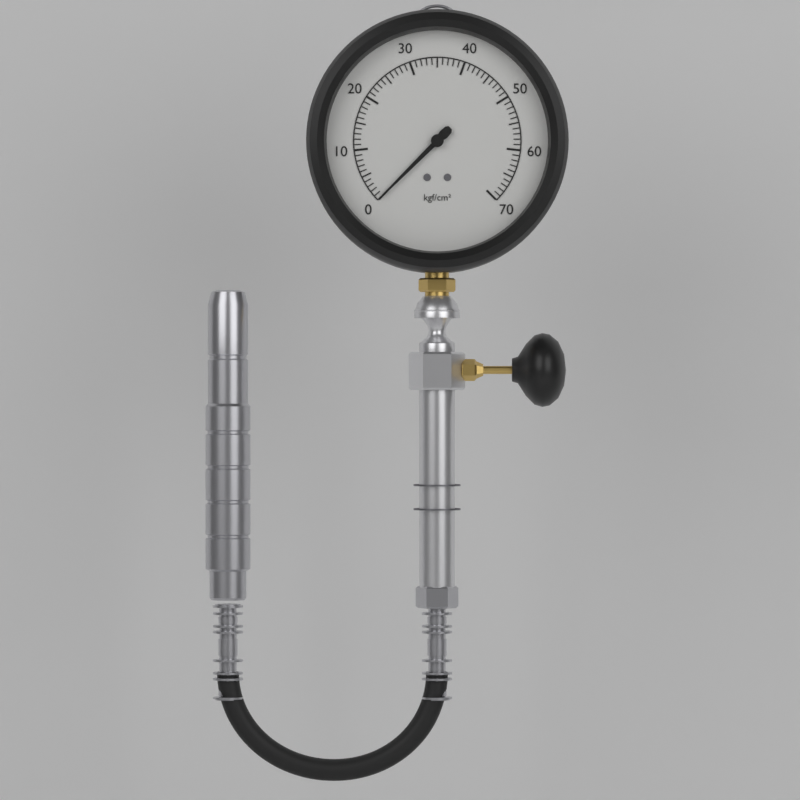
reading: 0 kgf/cm²
